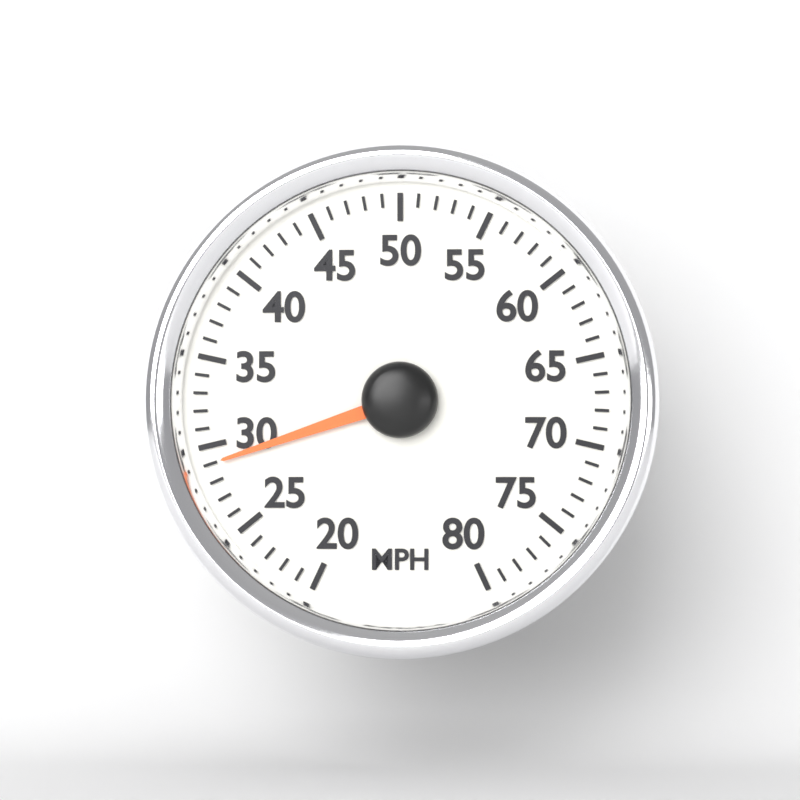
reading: 29 MPH
